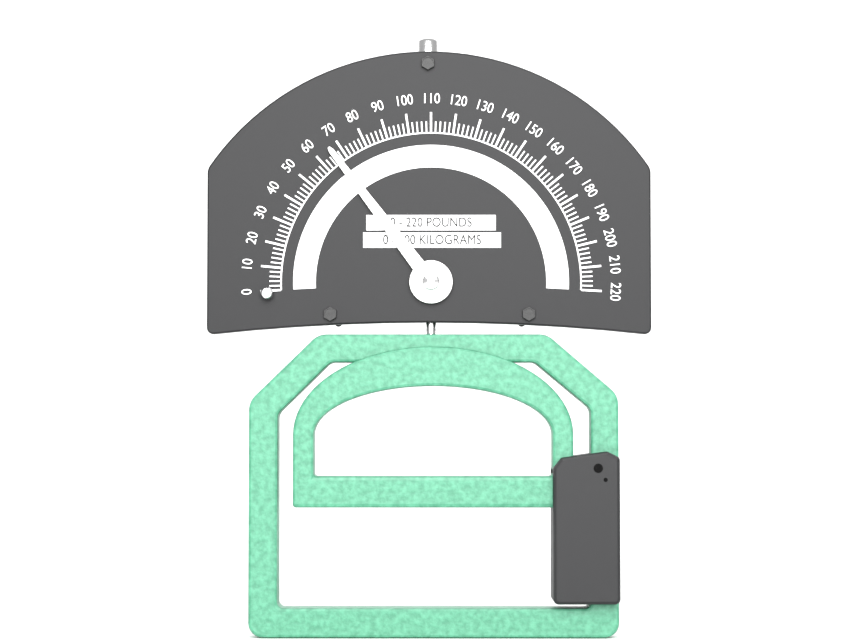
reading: 66 lb
